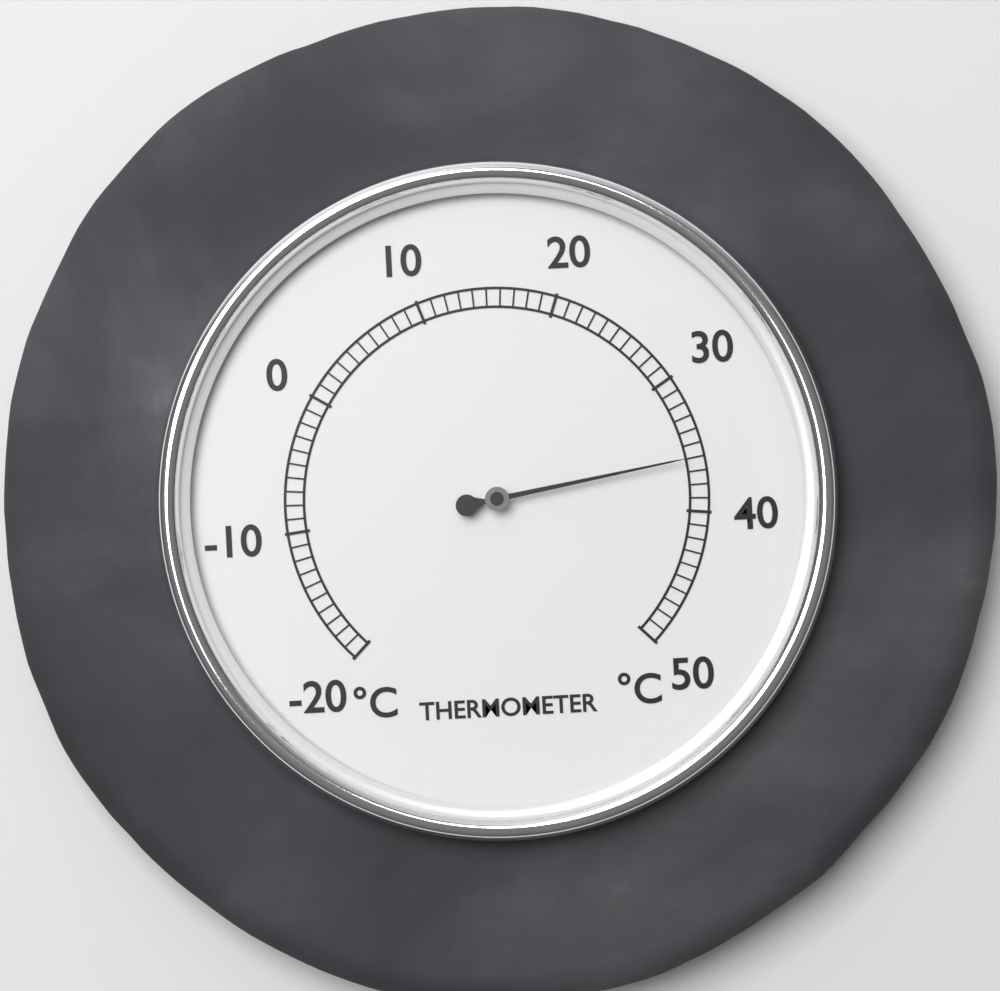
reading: 36 °C
